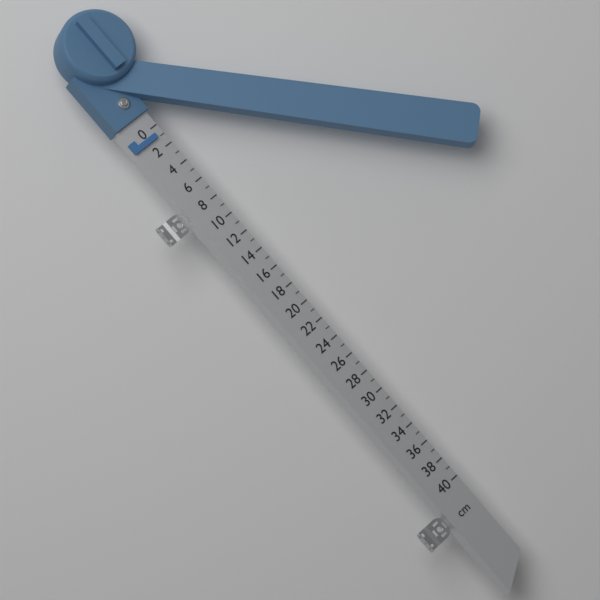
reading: 1 cm
